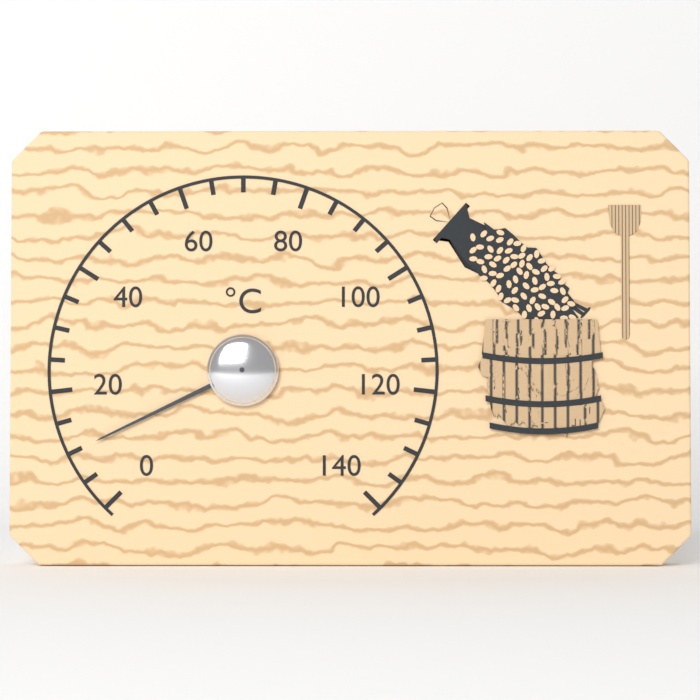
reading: 10 °C
